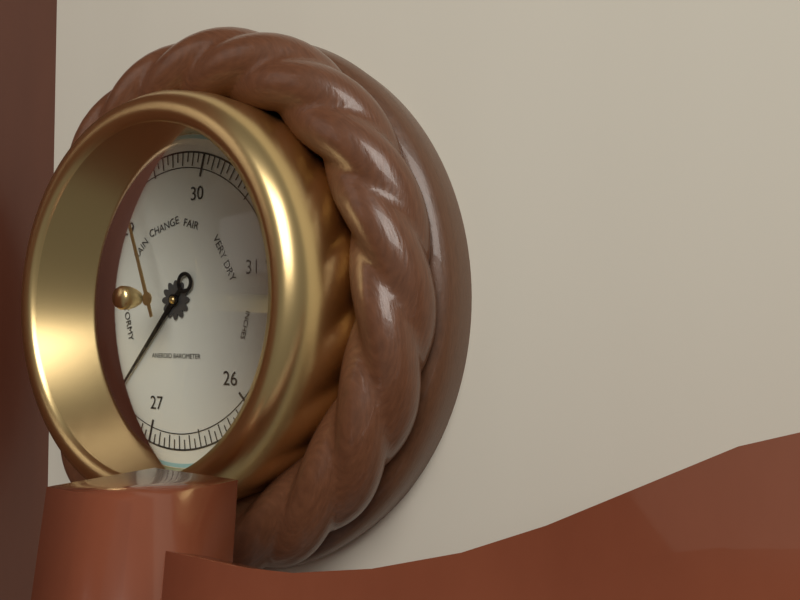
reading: 27.45 inHg
